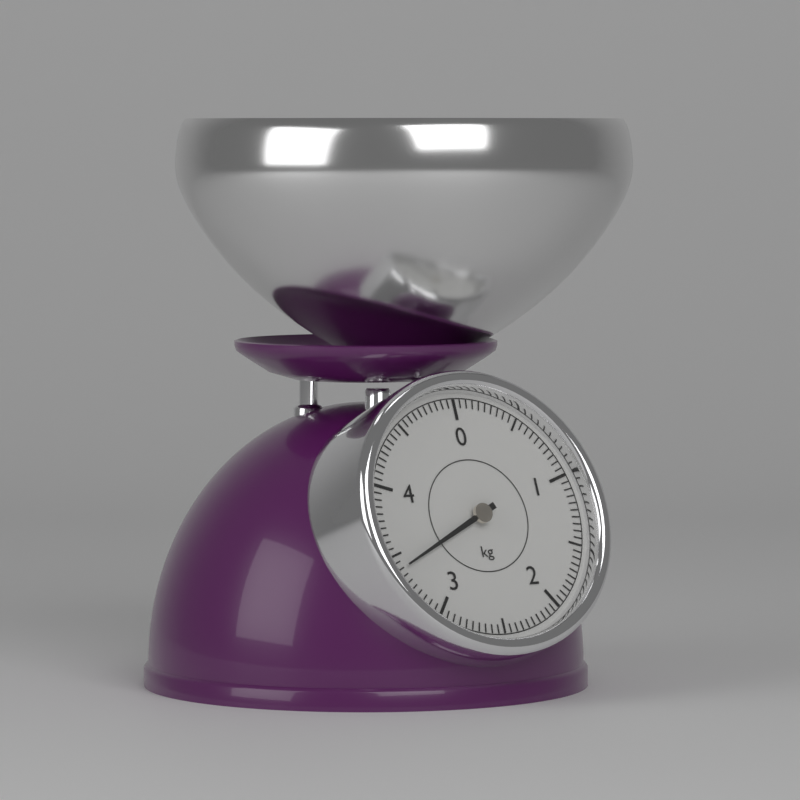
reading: 3.40 kg
